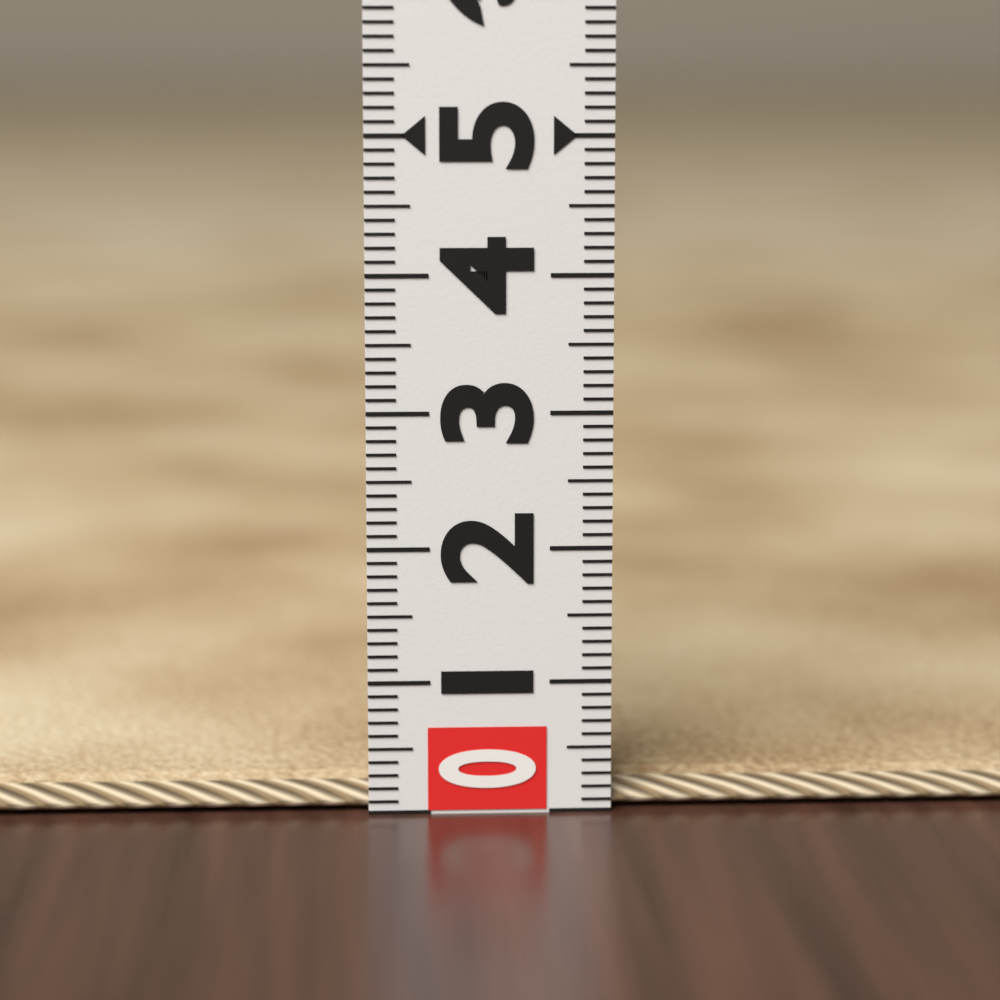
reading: 0.2 (no unit)
